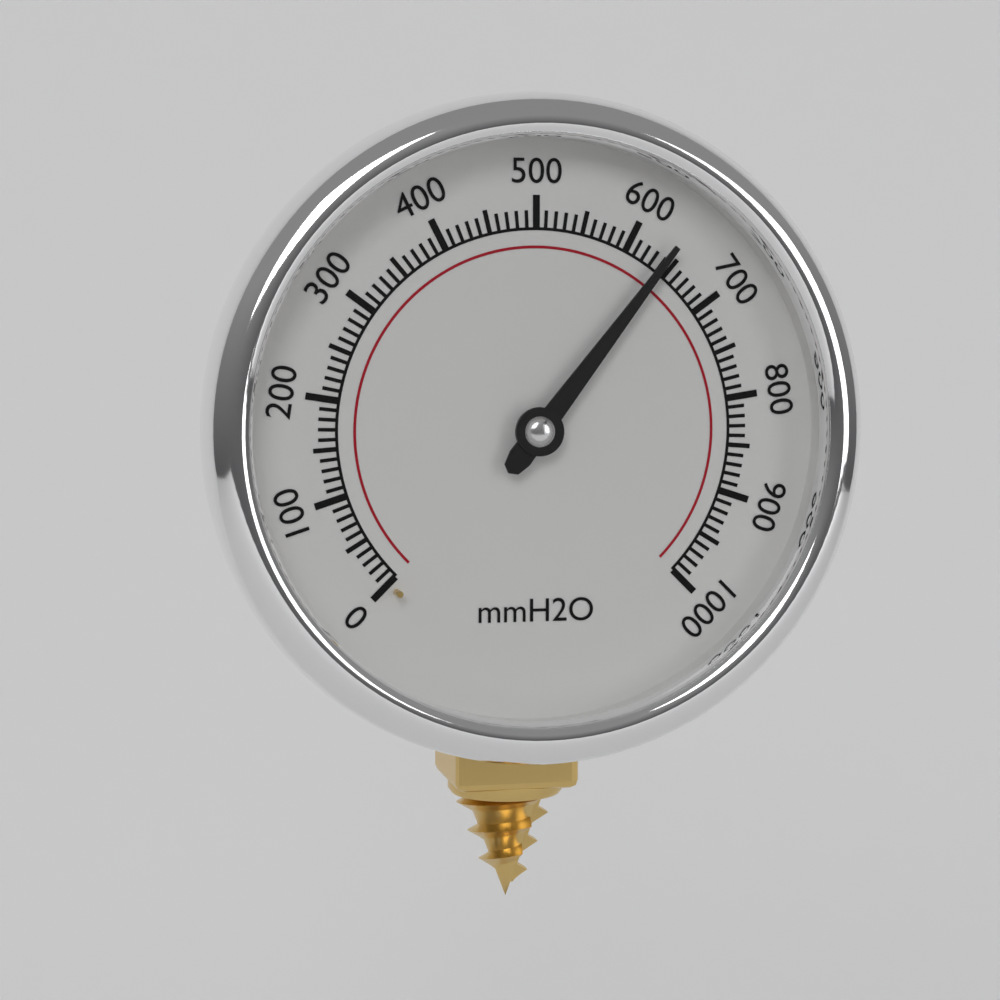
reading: 640 mmH2O
